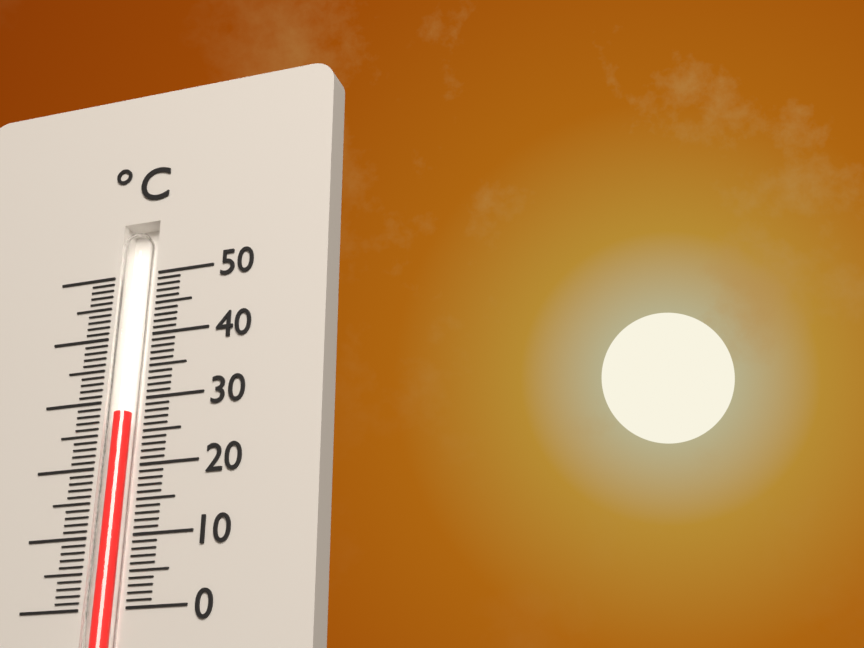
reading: 28 °C
